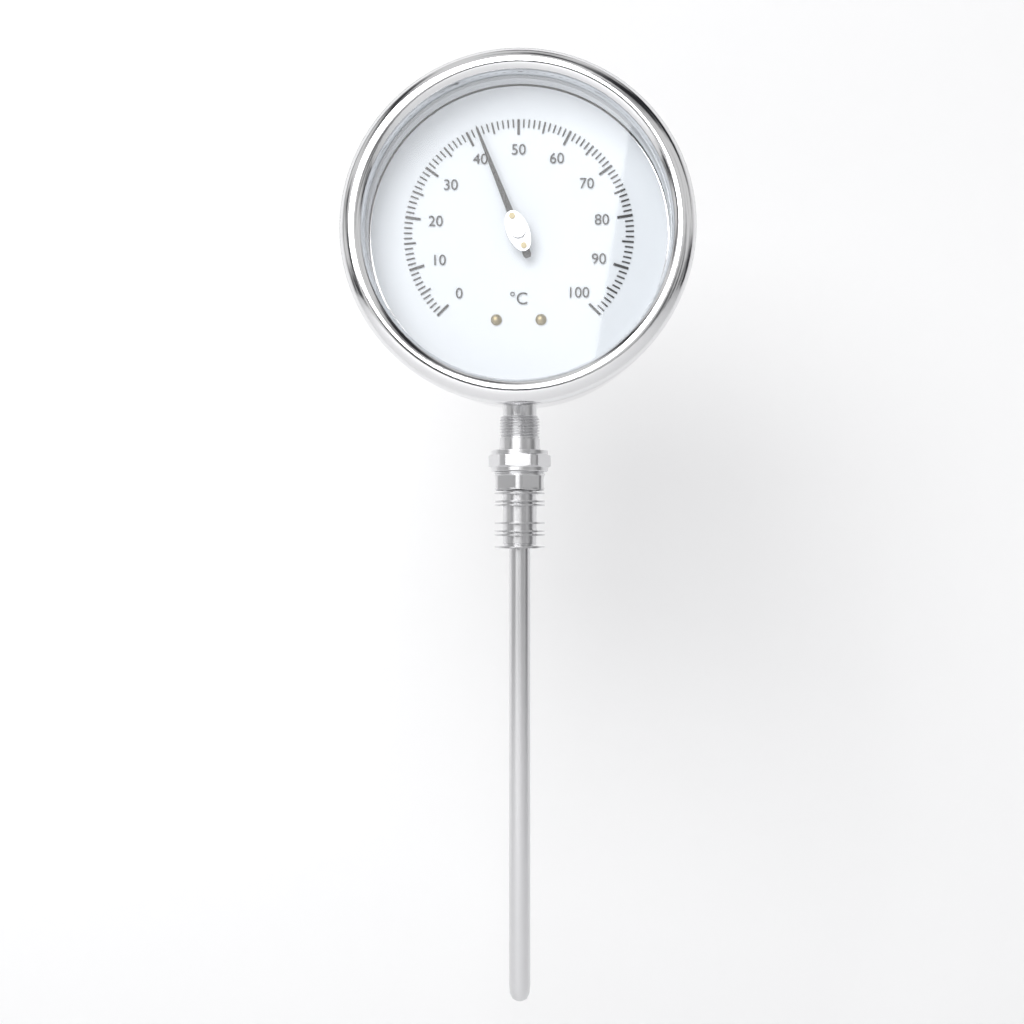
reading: 42 °C
